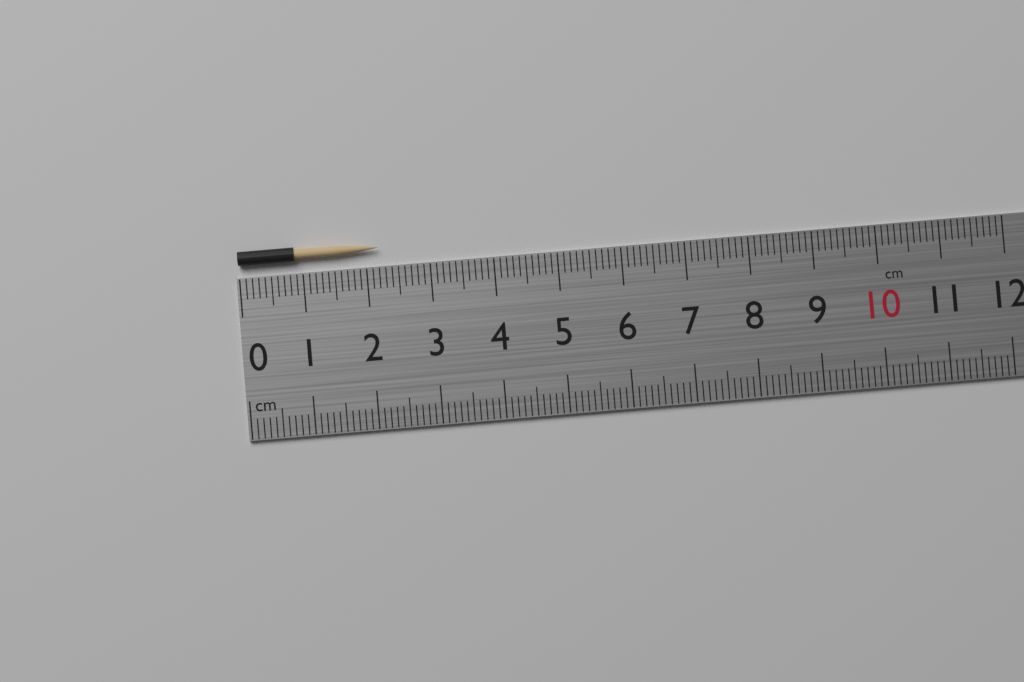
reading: 2.2 cm
